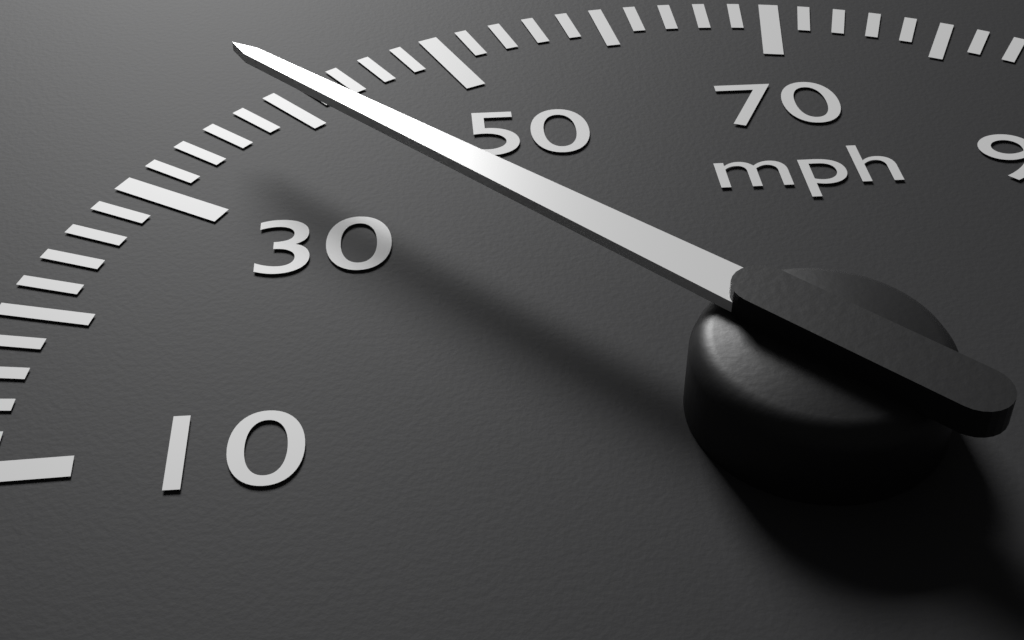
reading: 38 mph
